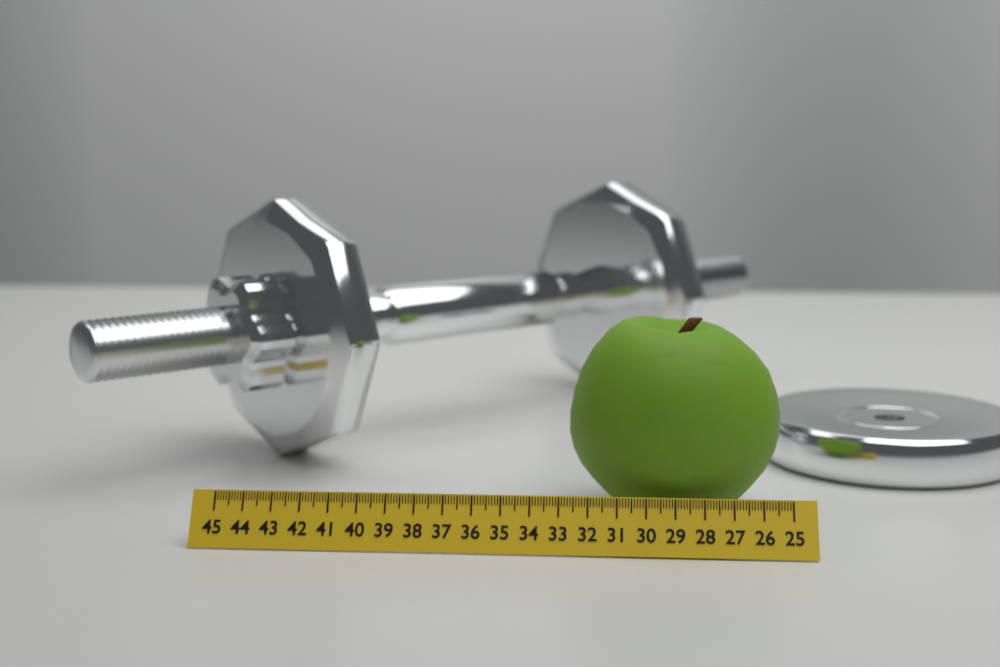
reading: 32.7 (no unit)
